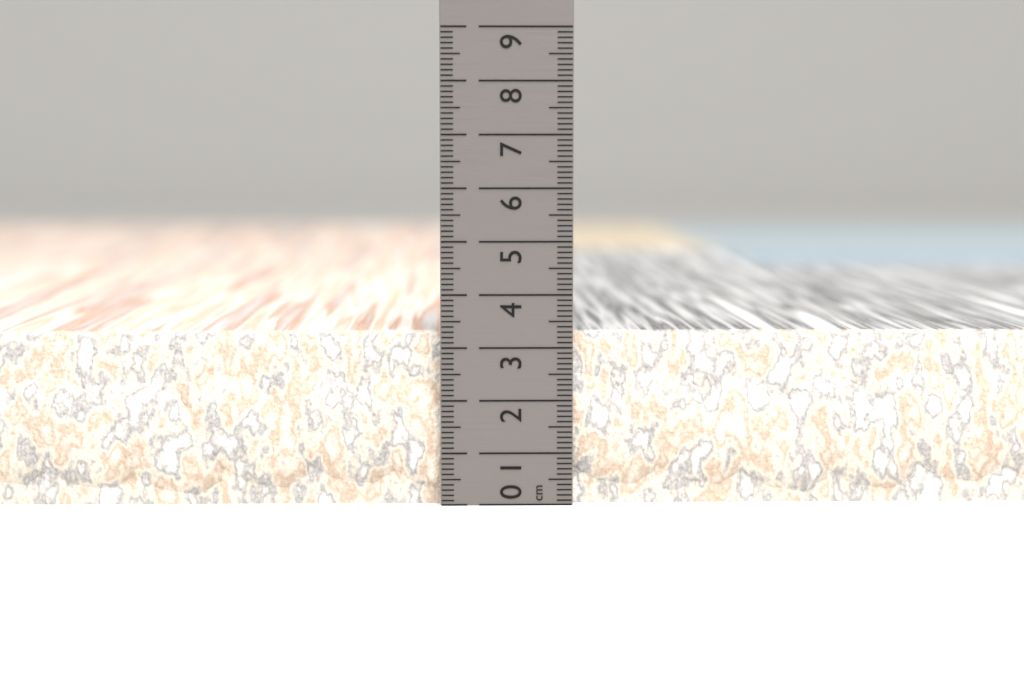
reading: 3.3 cm
